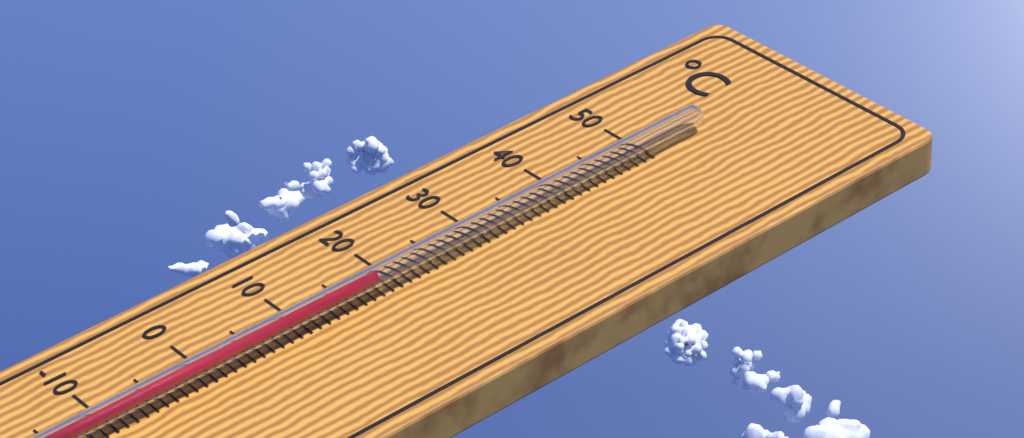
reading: 18 °C
